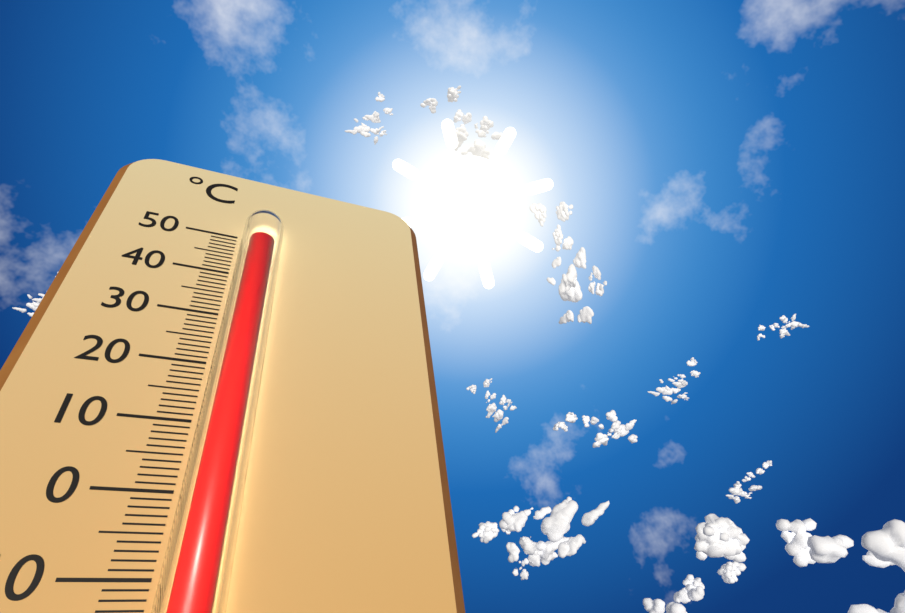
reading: 47 °C
